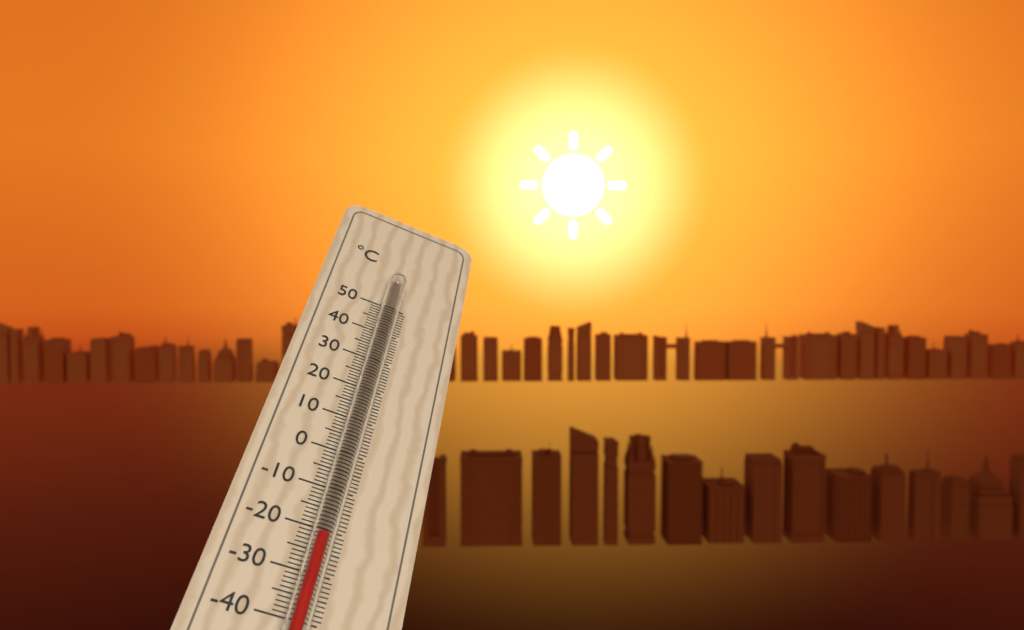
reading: -23 °C
